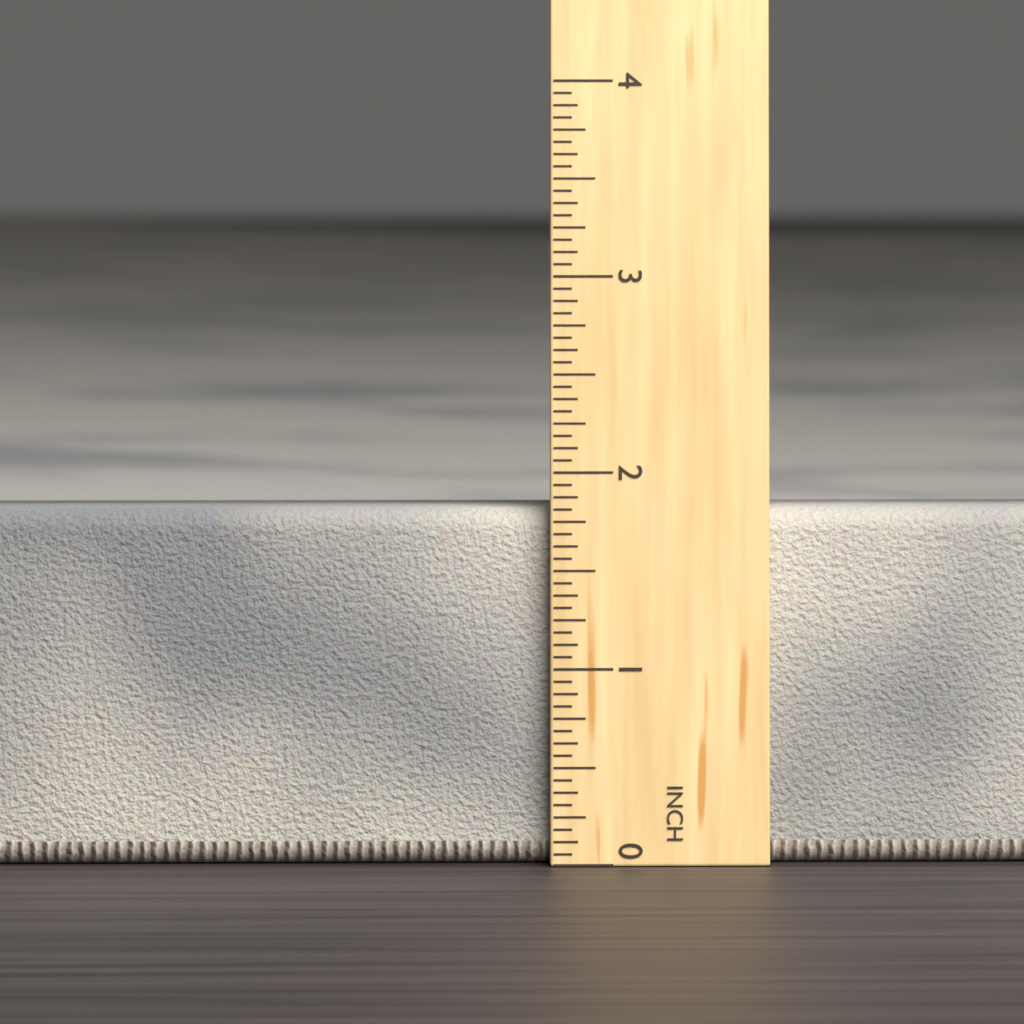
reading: 1.8125 in
